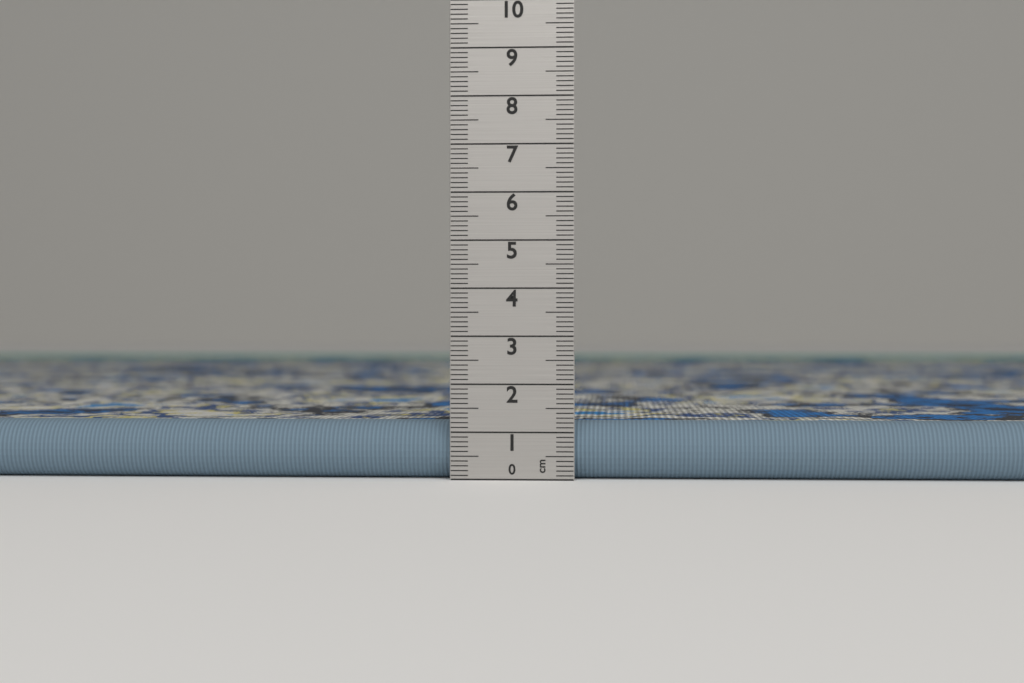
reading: 1.2 cm
